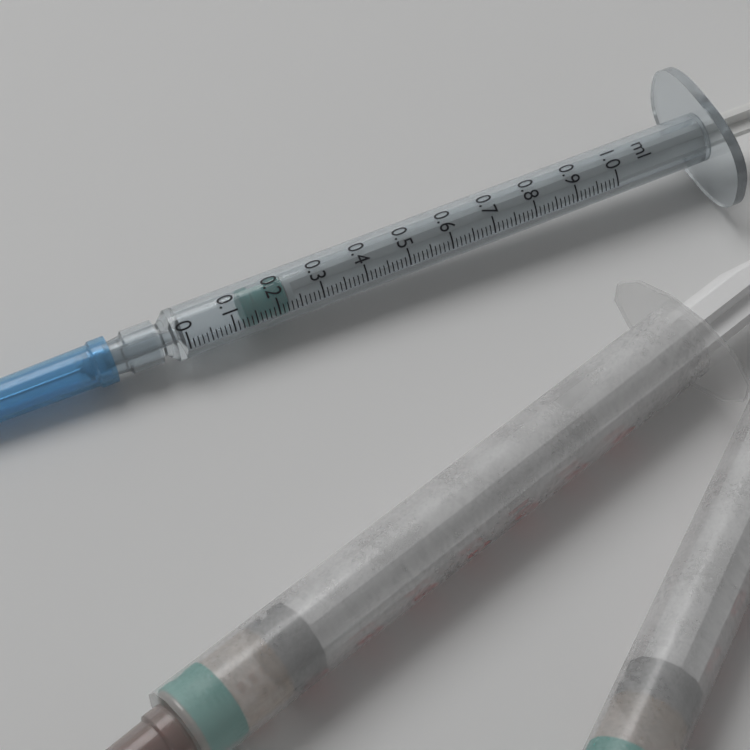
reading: 0.13 ml
